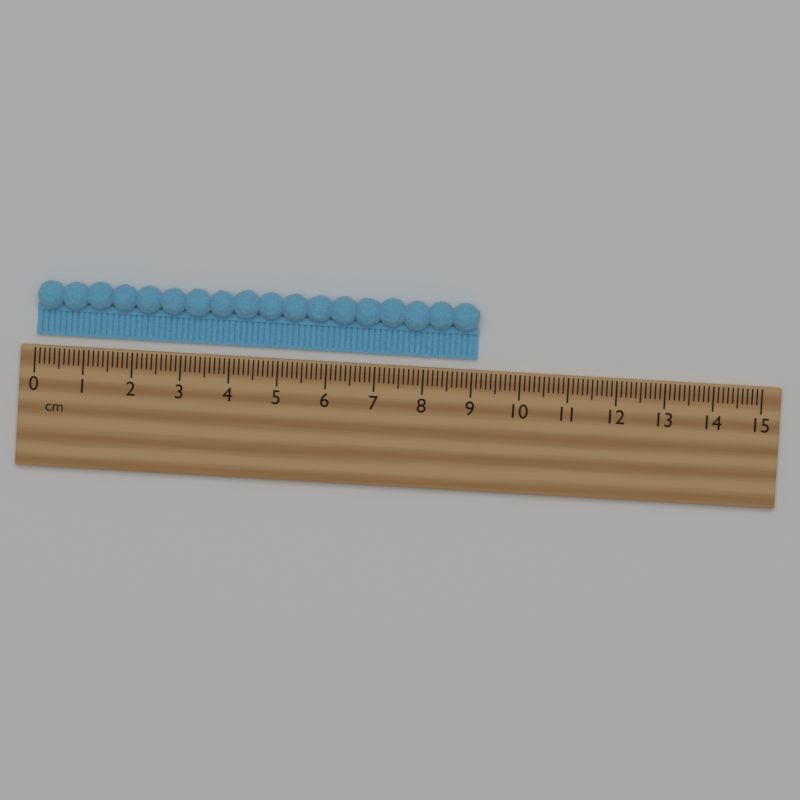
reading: 9.1 cm
